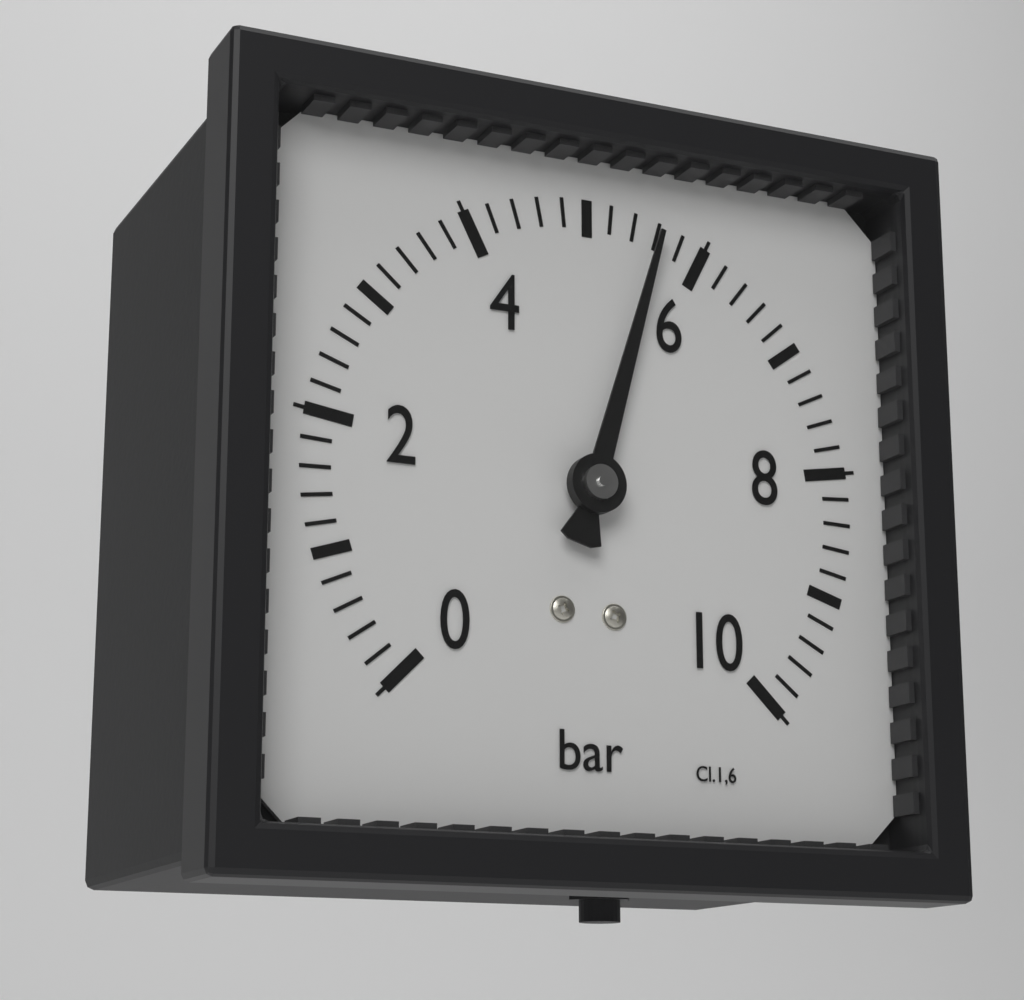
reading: 5.6 bar
